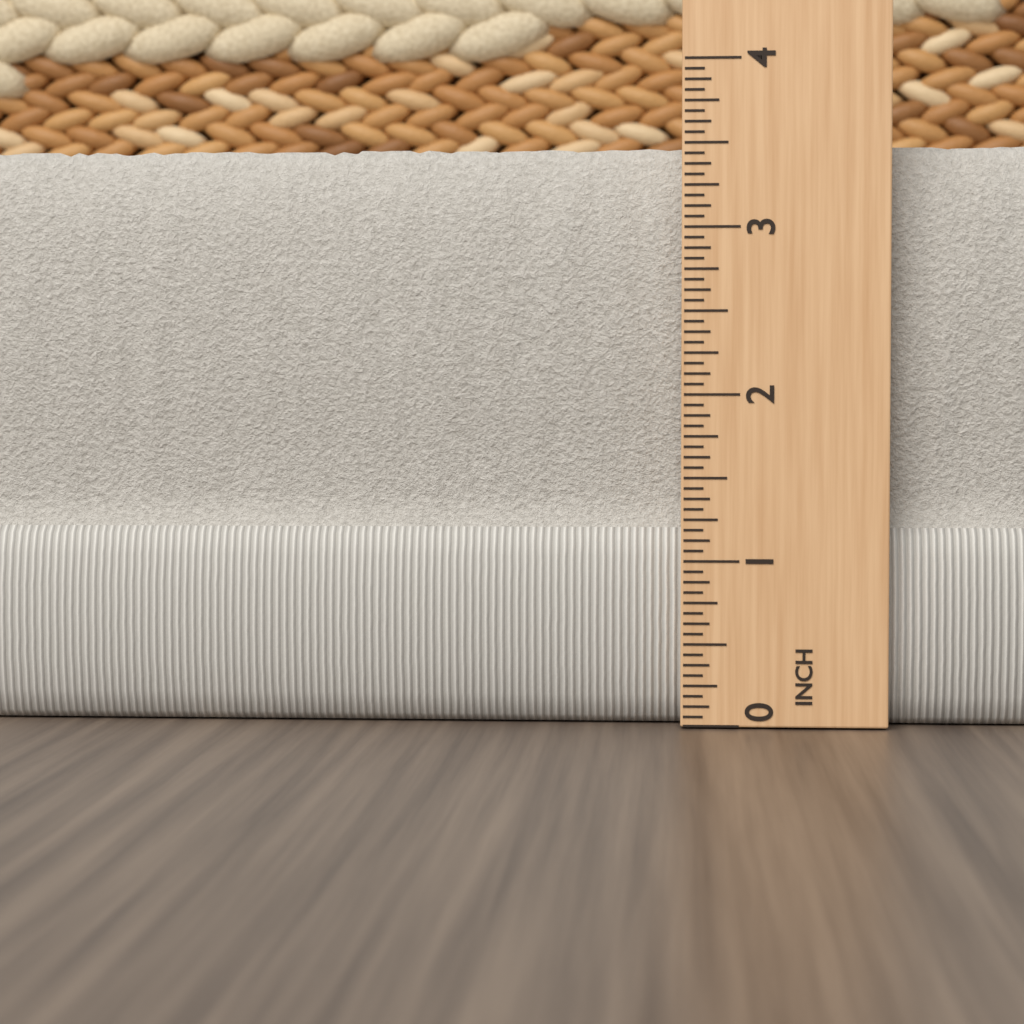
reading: 3.5000 in
